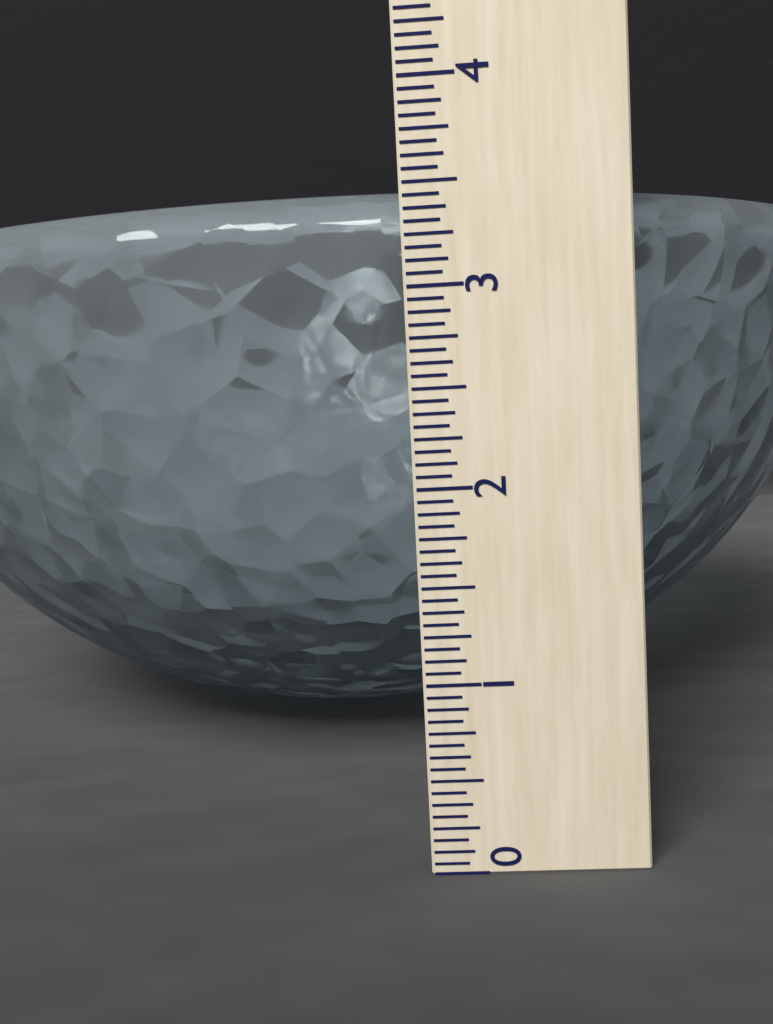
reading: 3.5000 (no unit)
